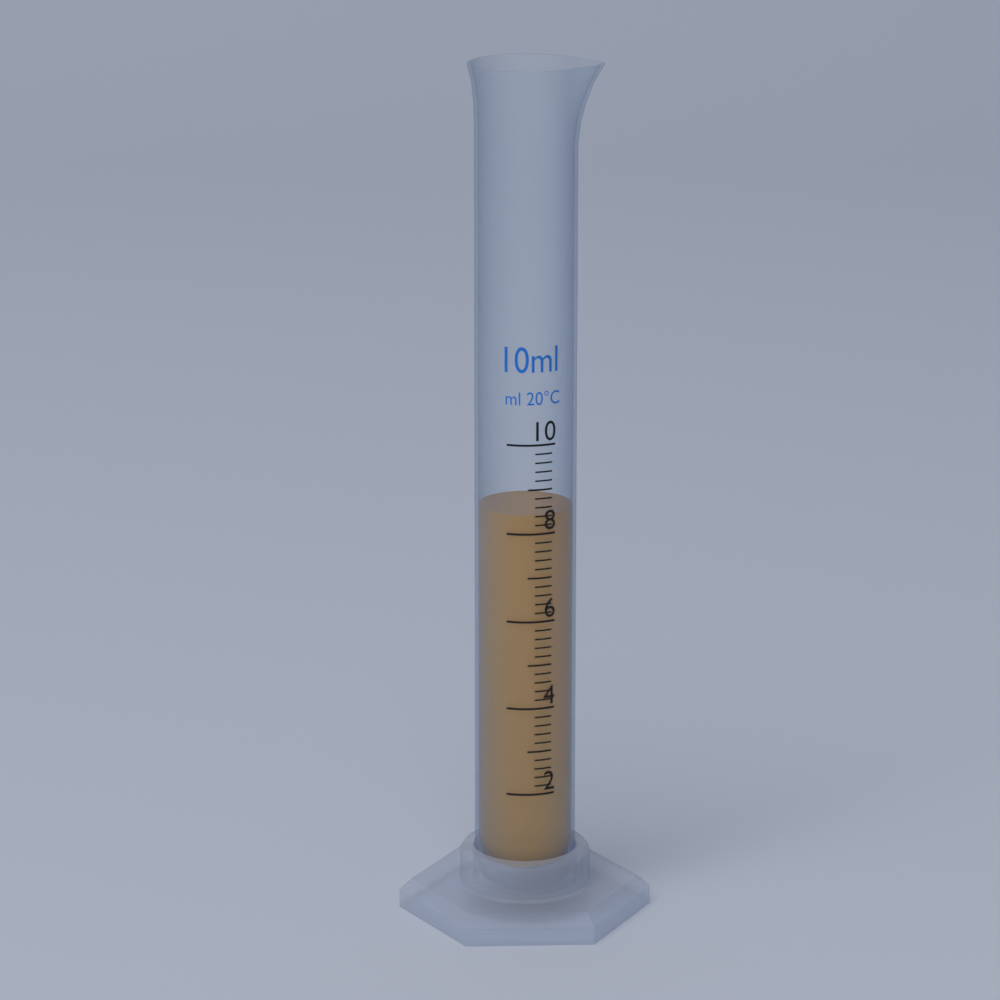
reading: 8.4 ml
